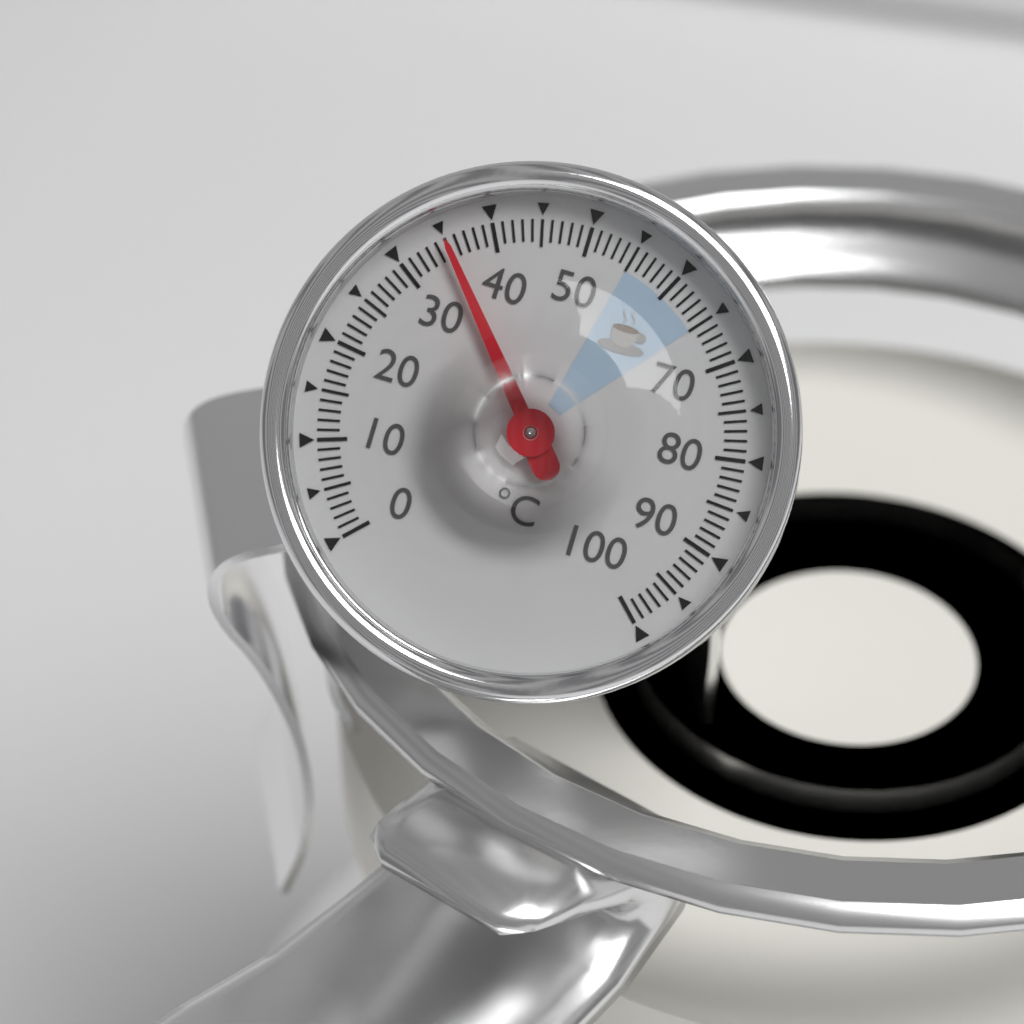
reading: 35 °C
